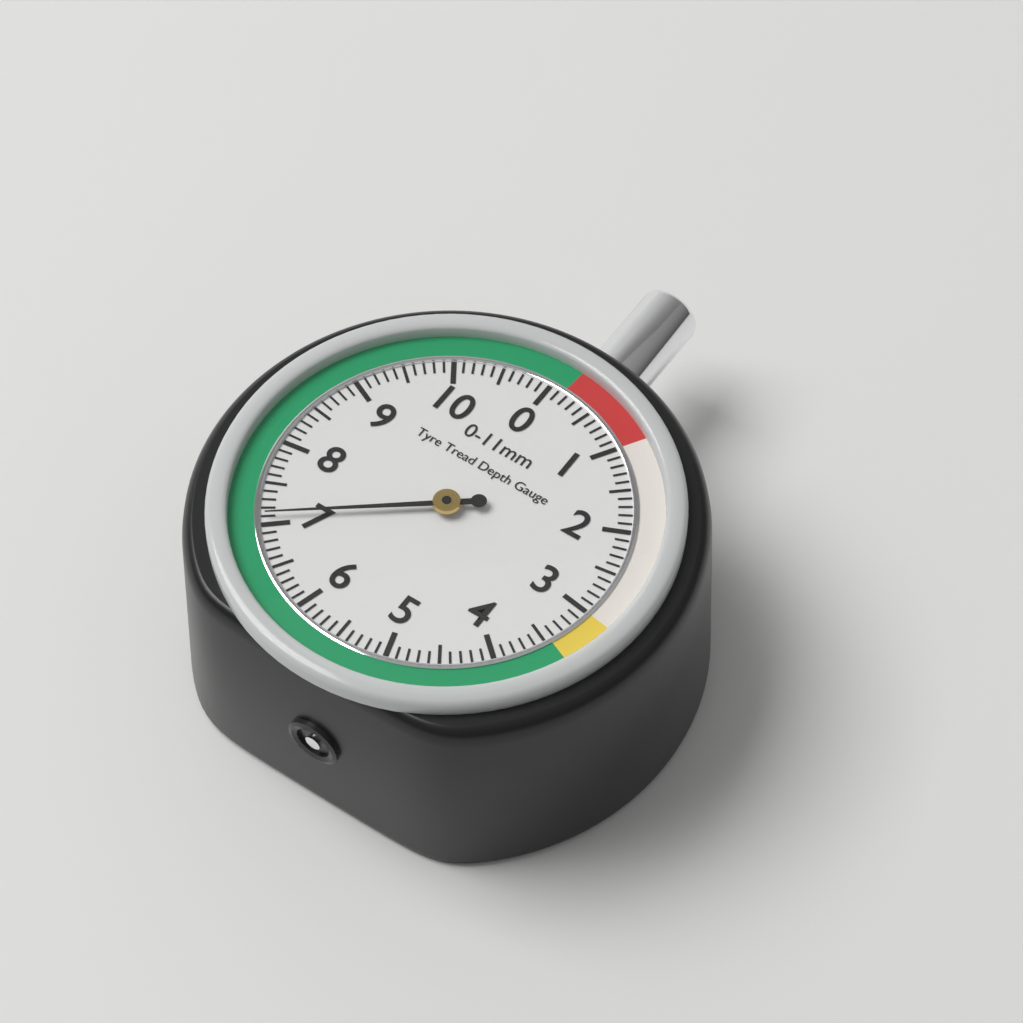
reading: 7.1 mm
